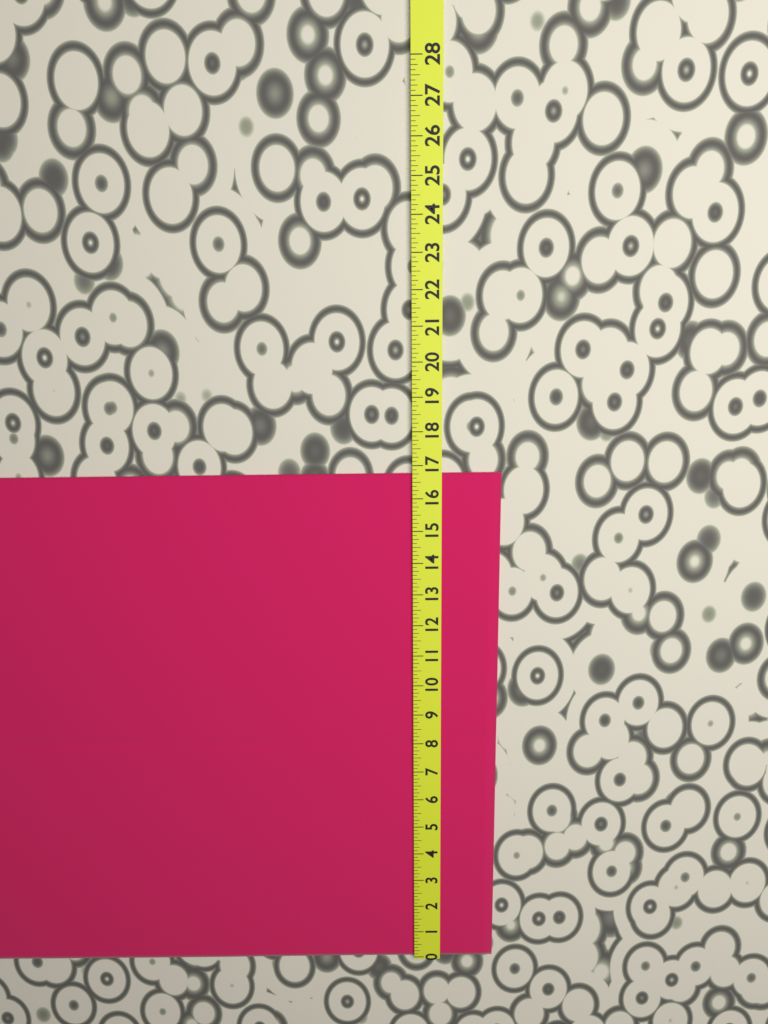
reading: 16.750 (no unit)
